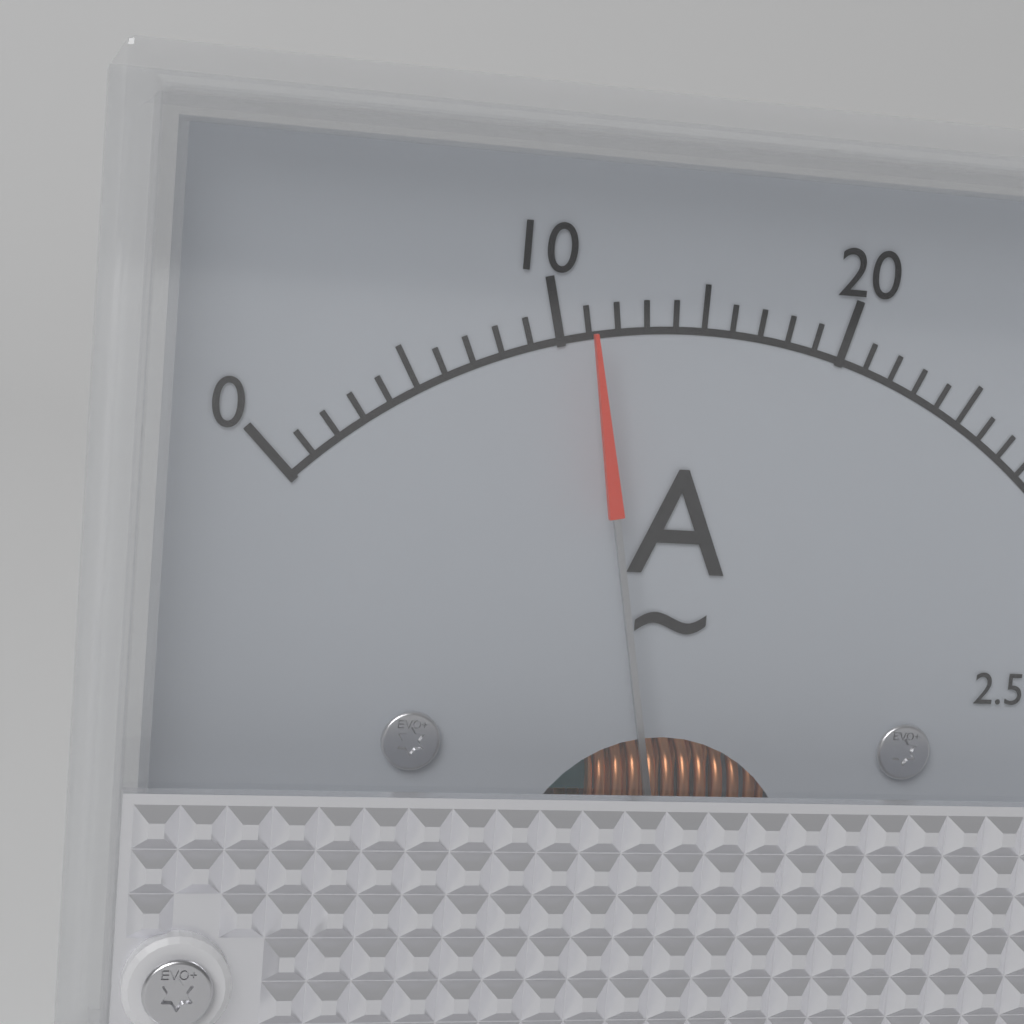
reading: 11 A
